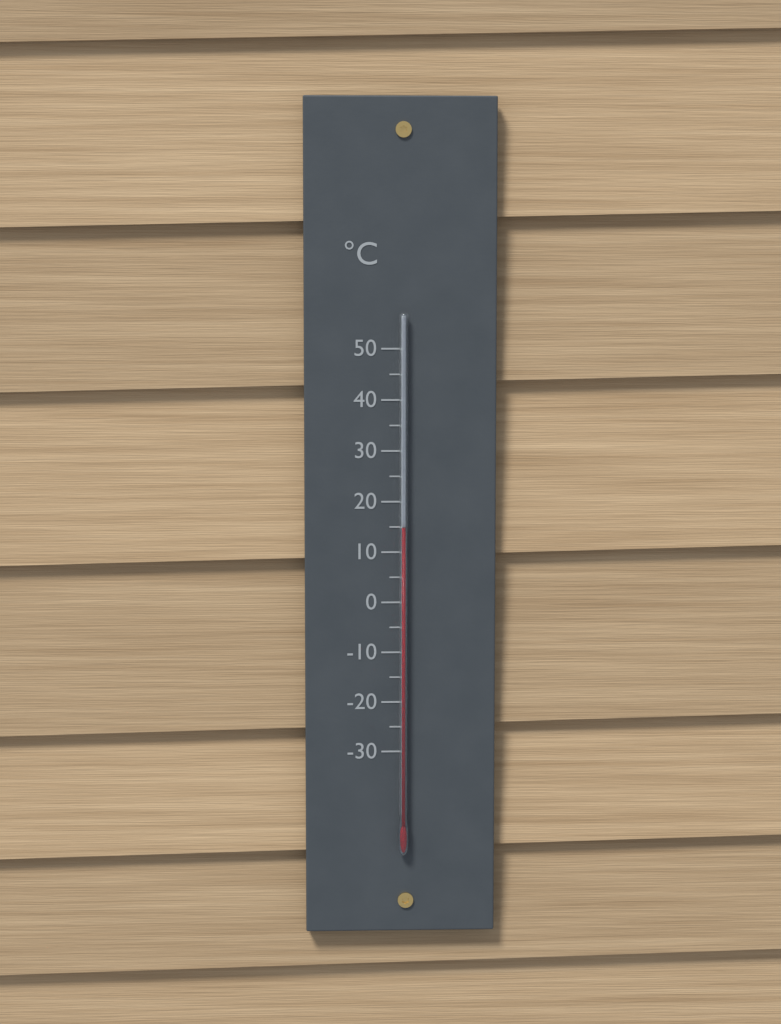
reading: 15 °C
